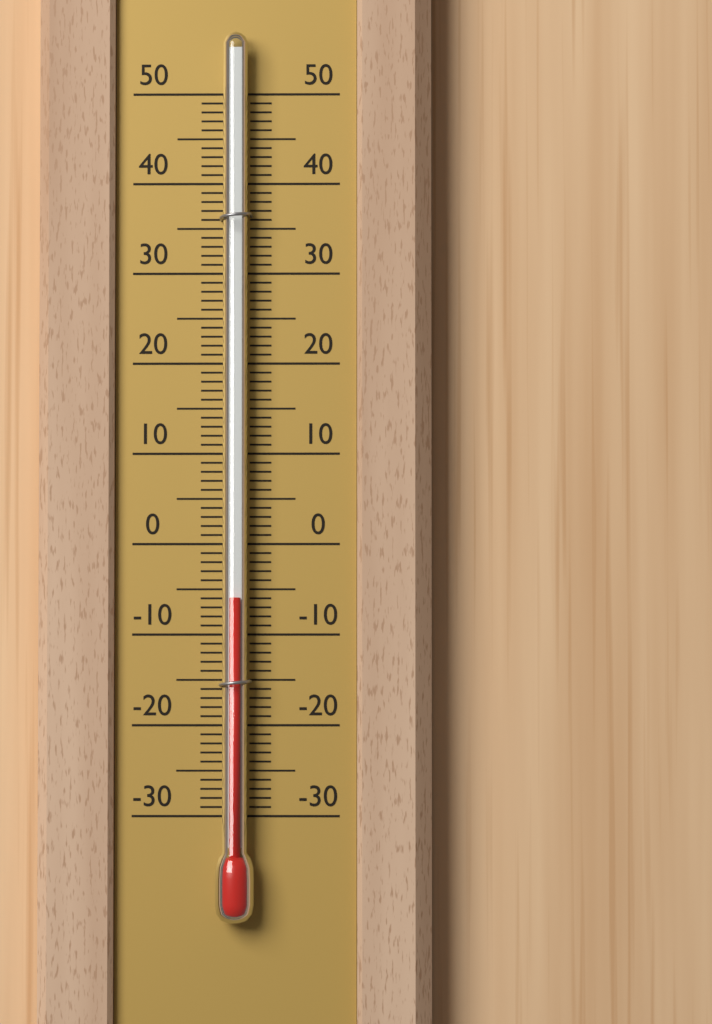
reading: -6 (no unit)
